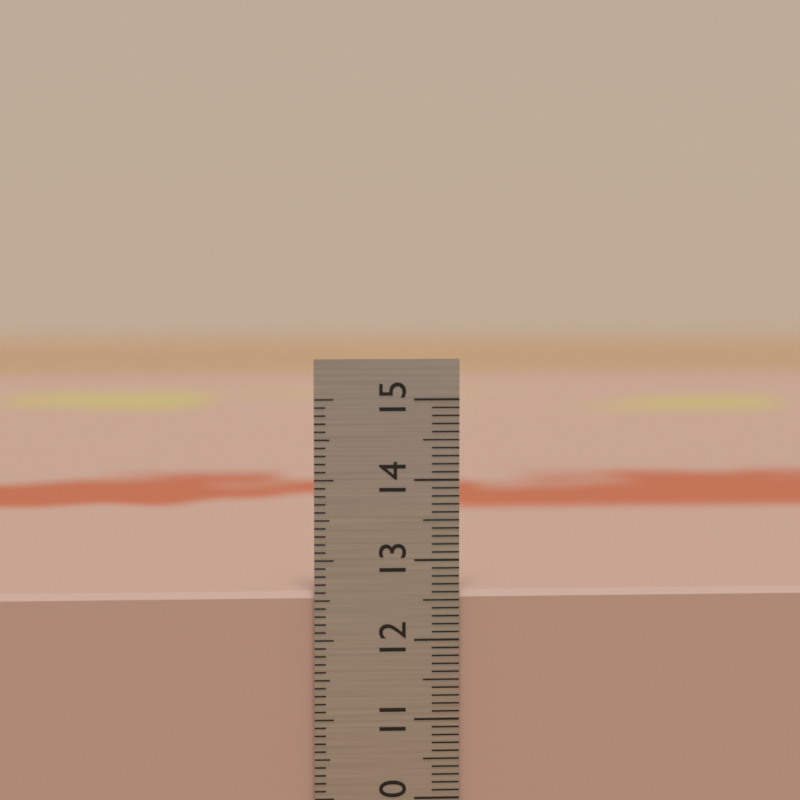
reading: 12.6 cm
